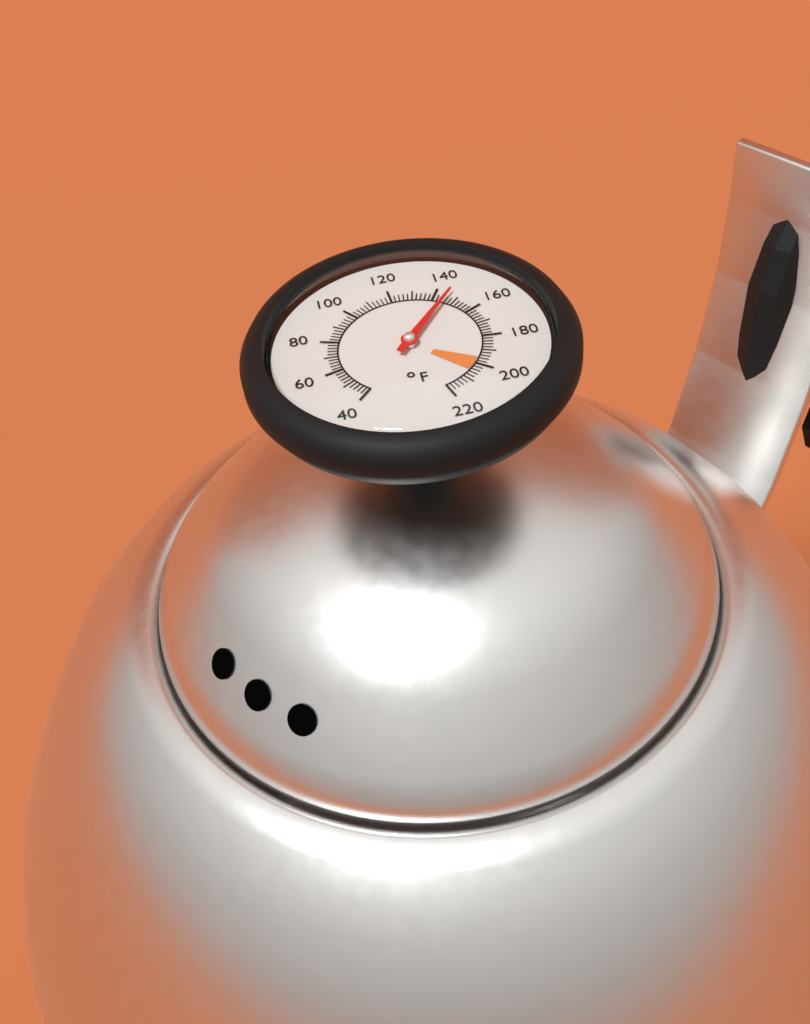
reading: 146 °F
